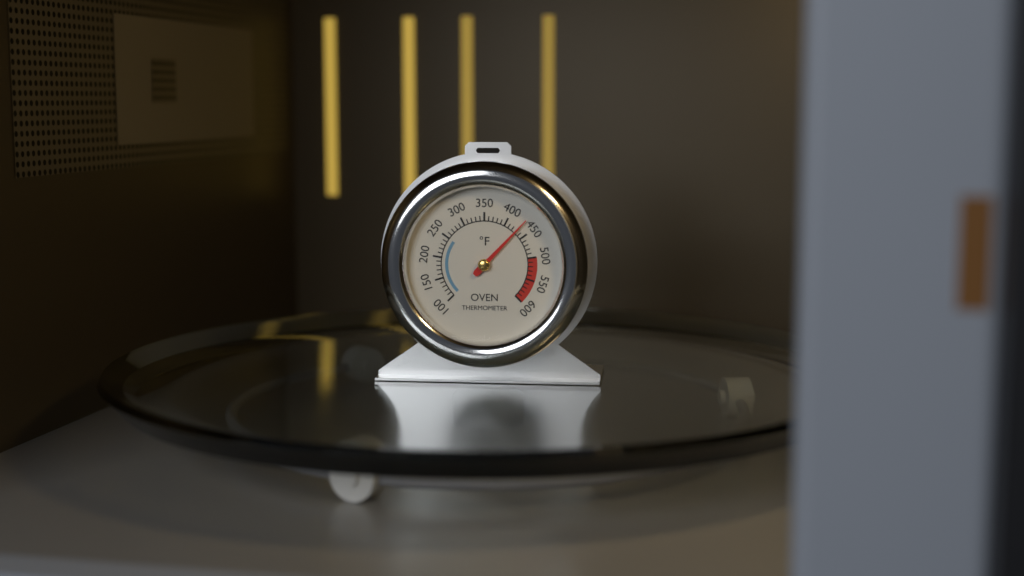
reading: 430 °F
